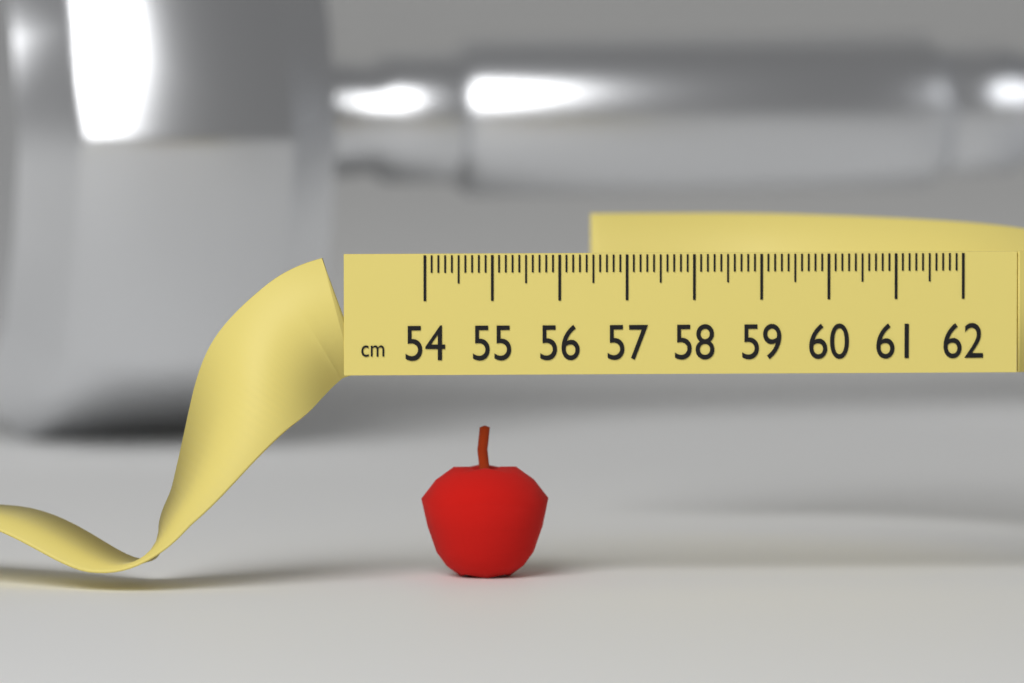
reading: 55.9 cm
